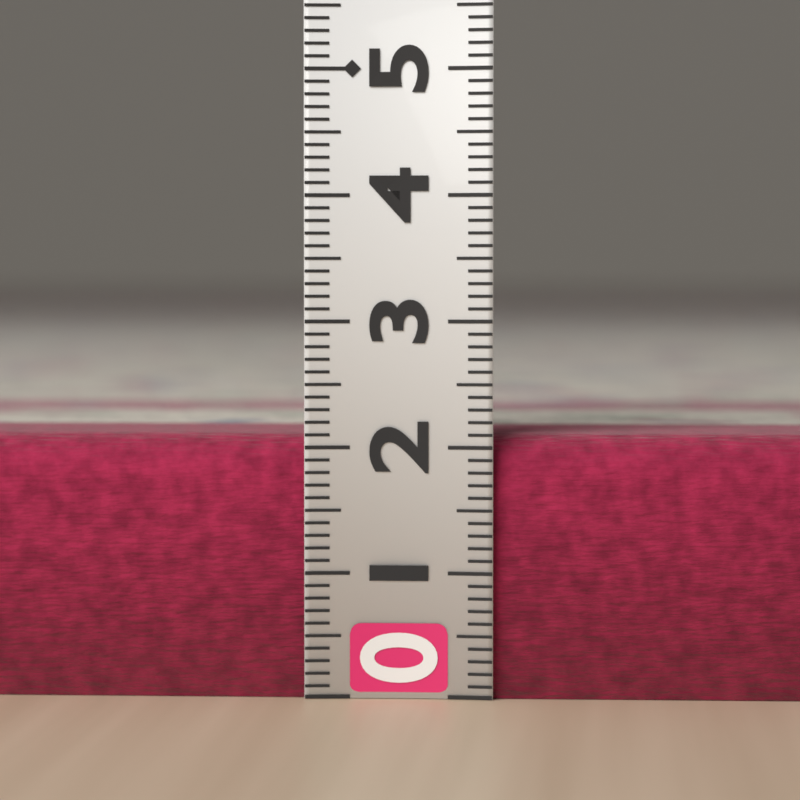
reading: 2.1 (no unit)
